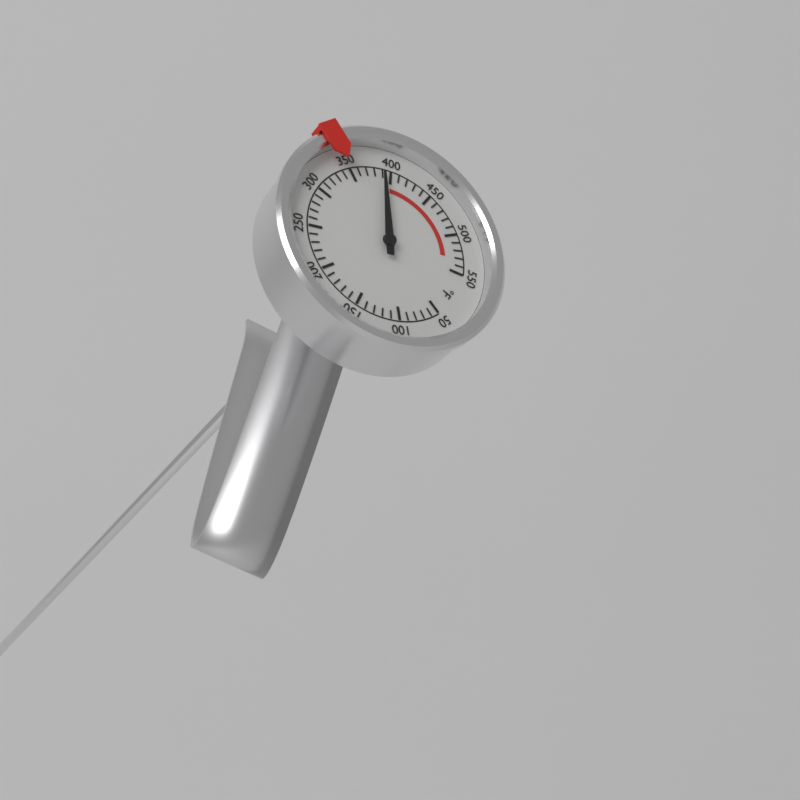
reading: 390 °F
